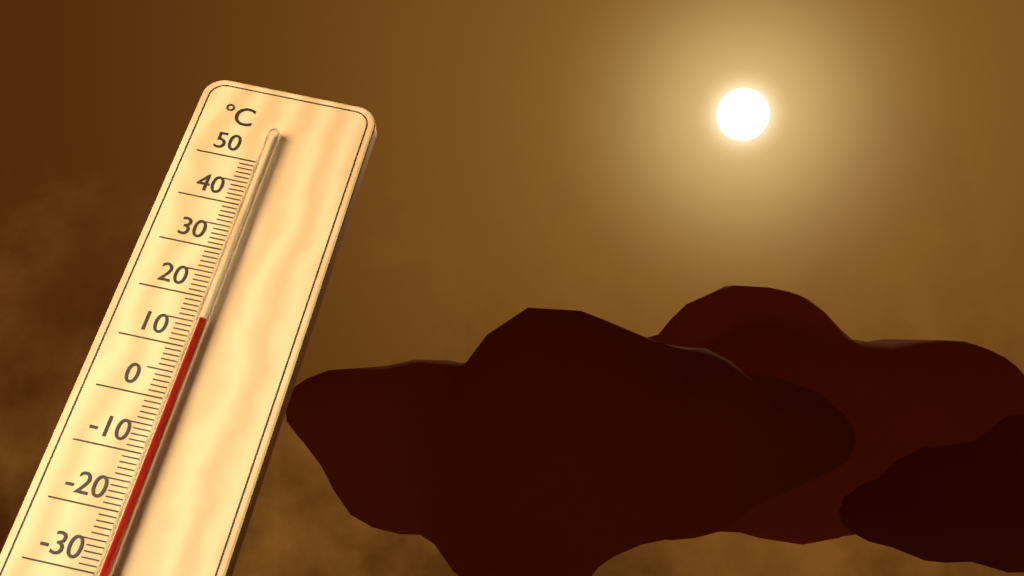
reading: 15 °C
